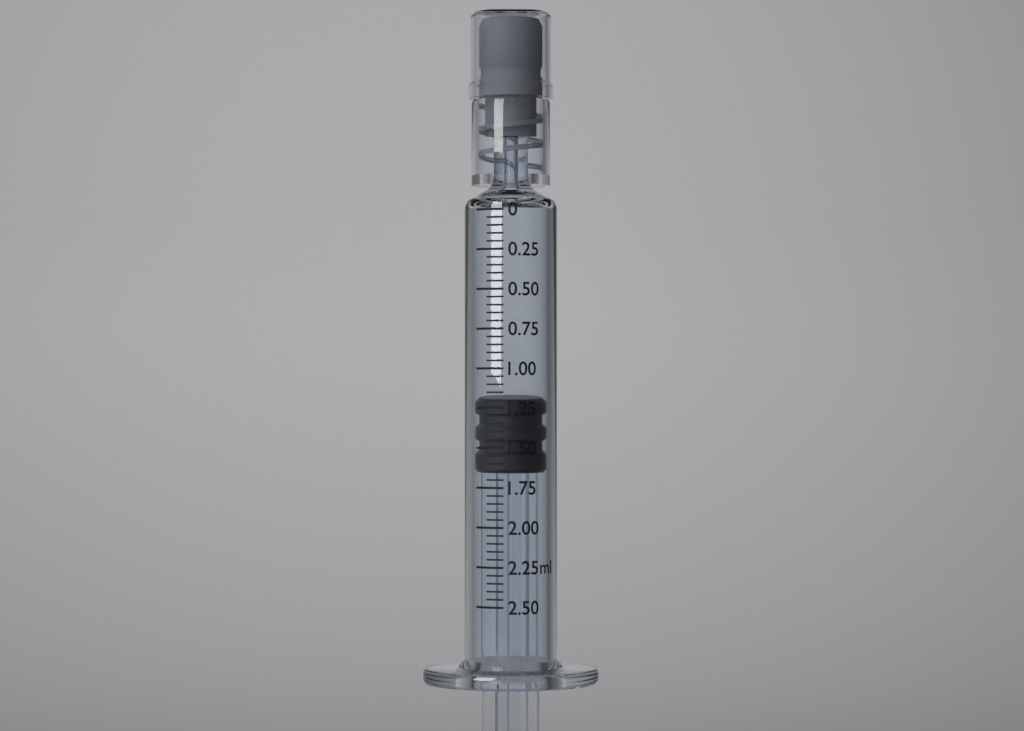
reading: 1.20 ml
